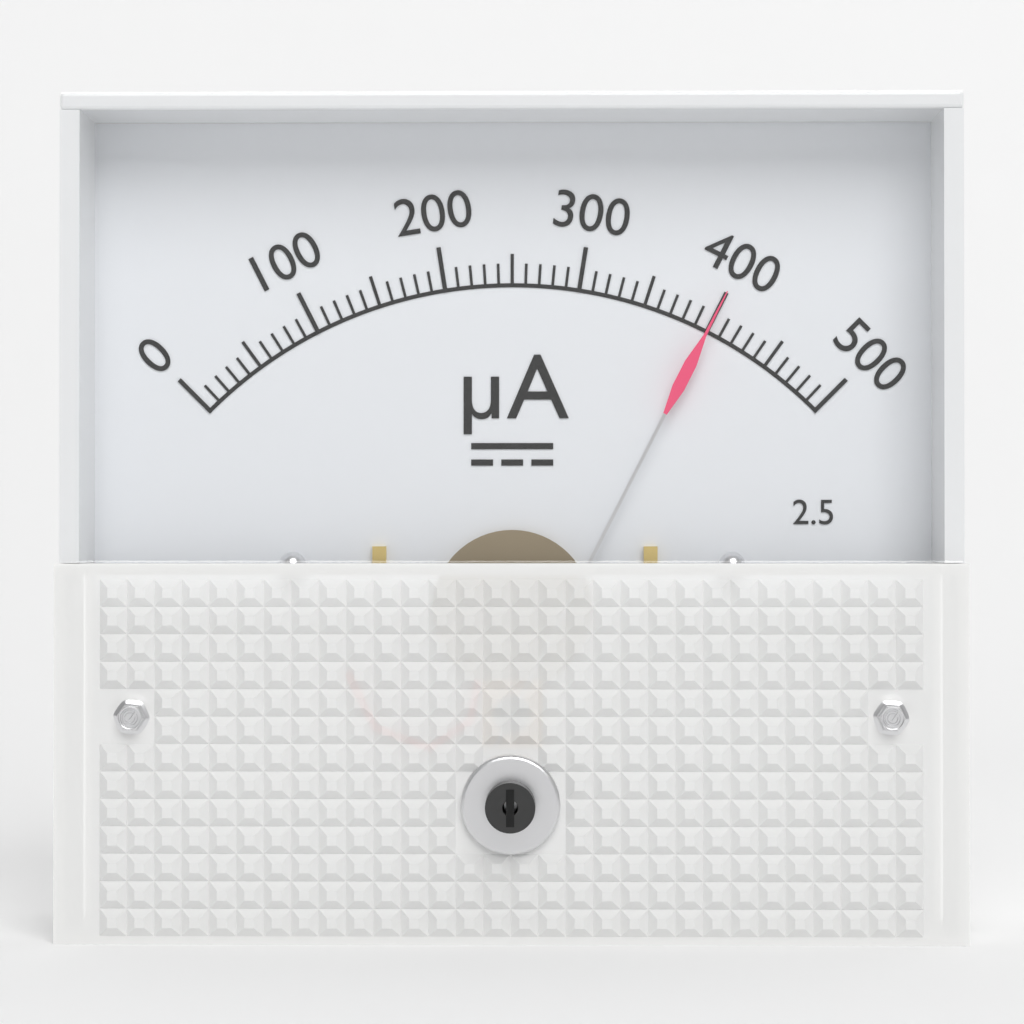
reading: 400 µA
